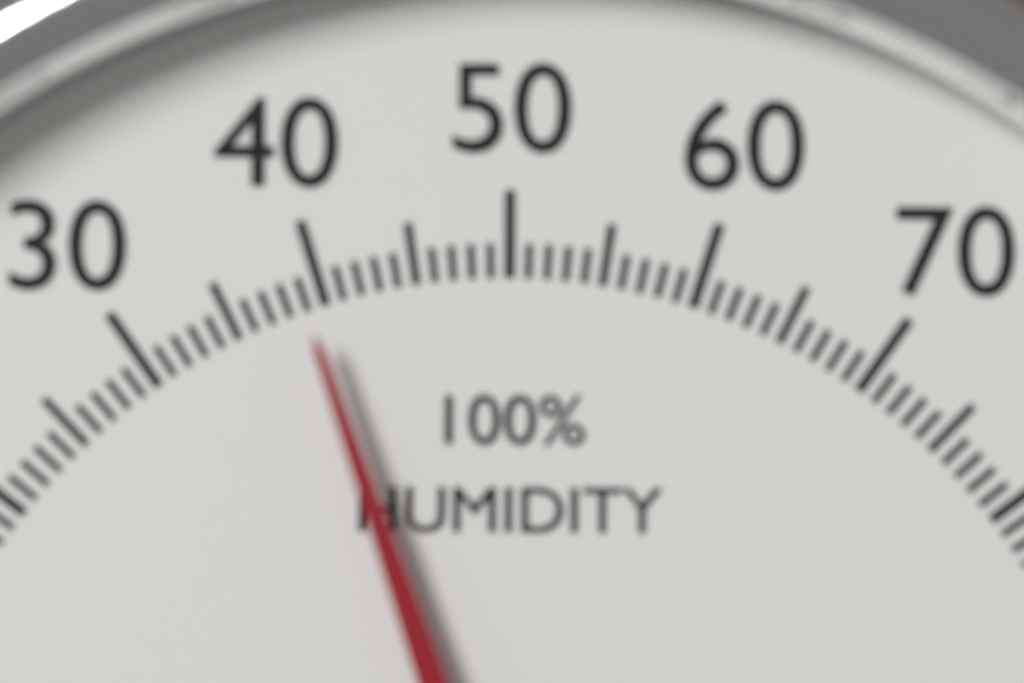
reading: 39 %
